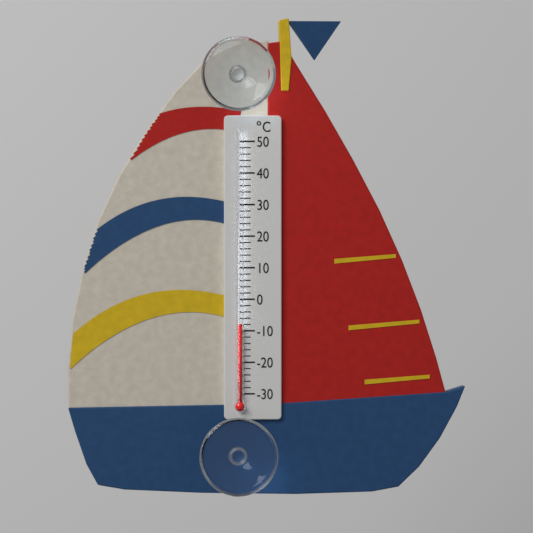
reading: -8 °C
